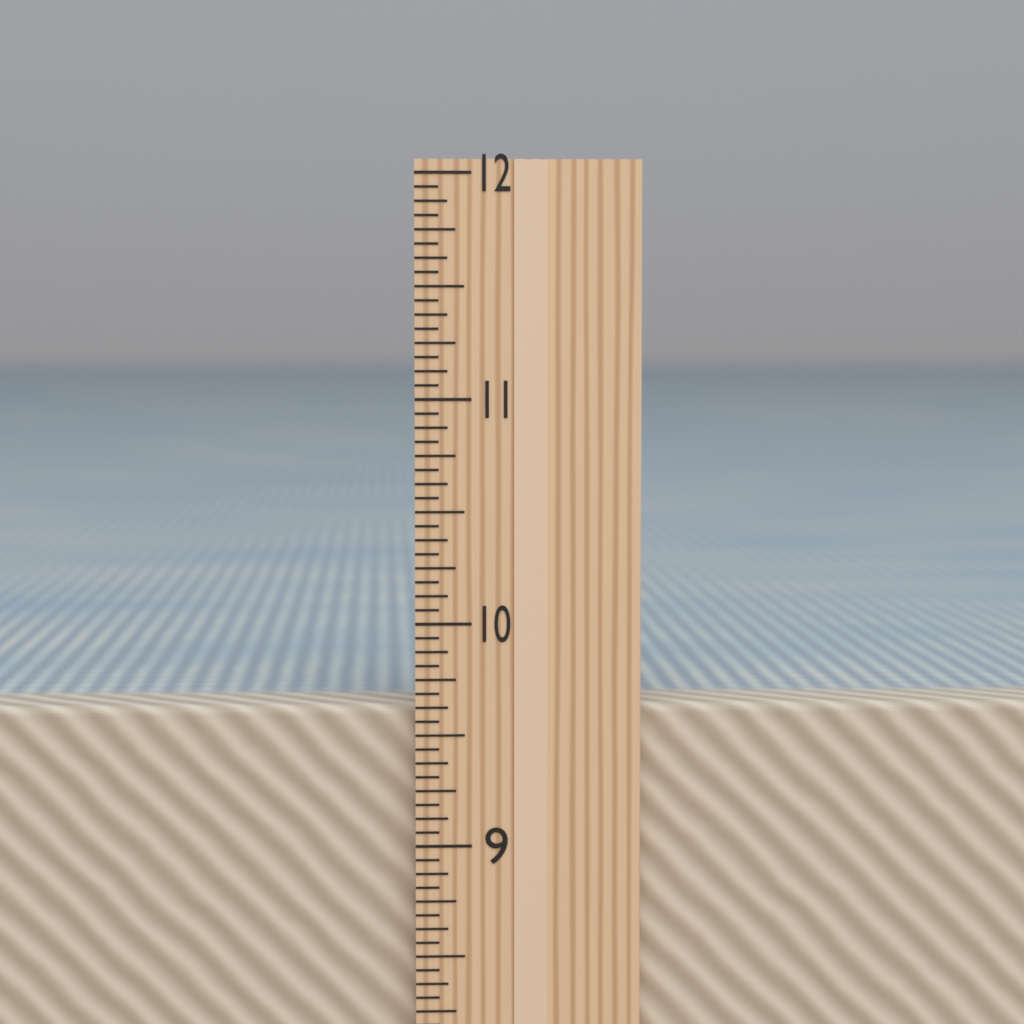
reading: 9.6250 in
